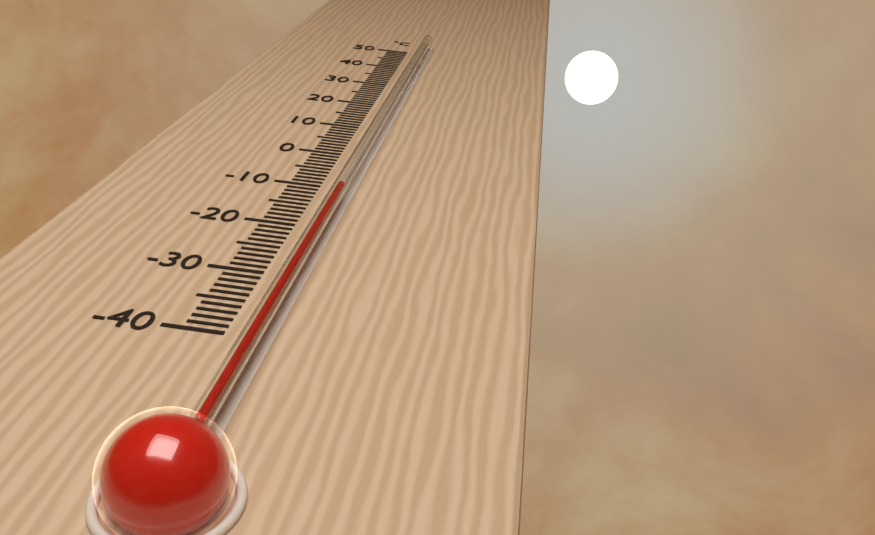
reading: -13 °C
